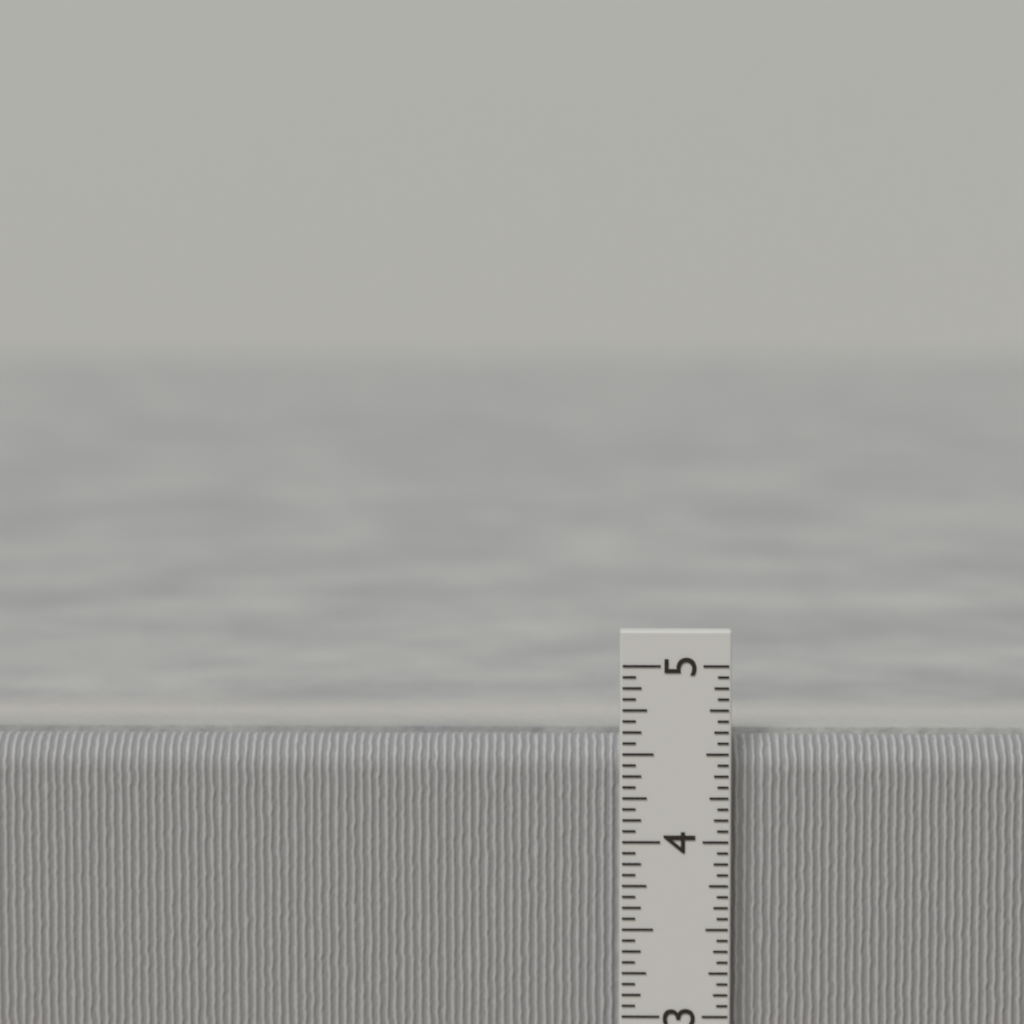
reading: 4.5625 in
